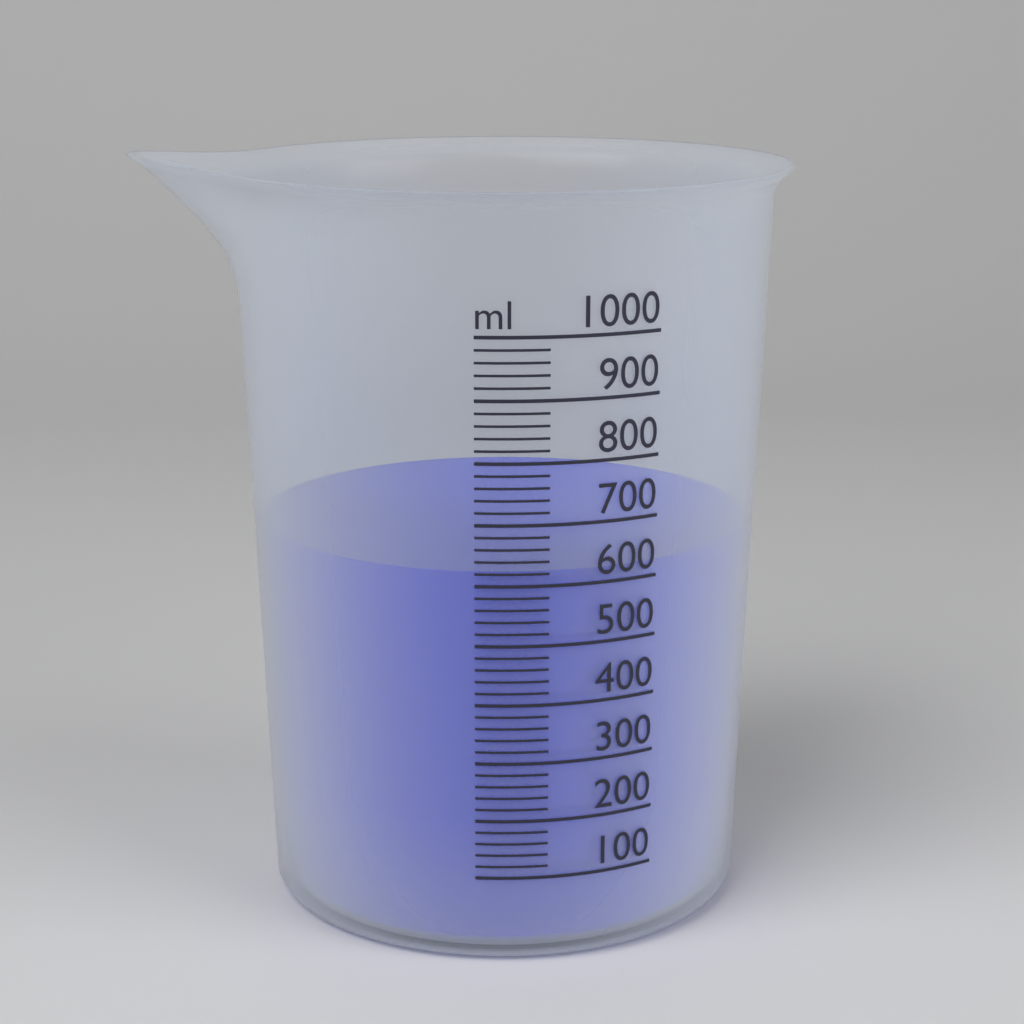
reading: 620 ml
